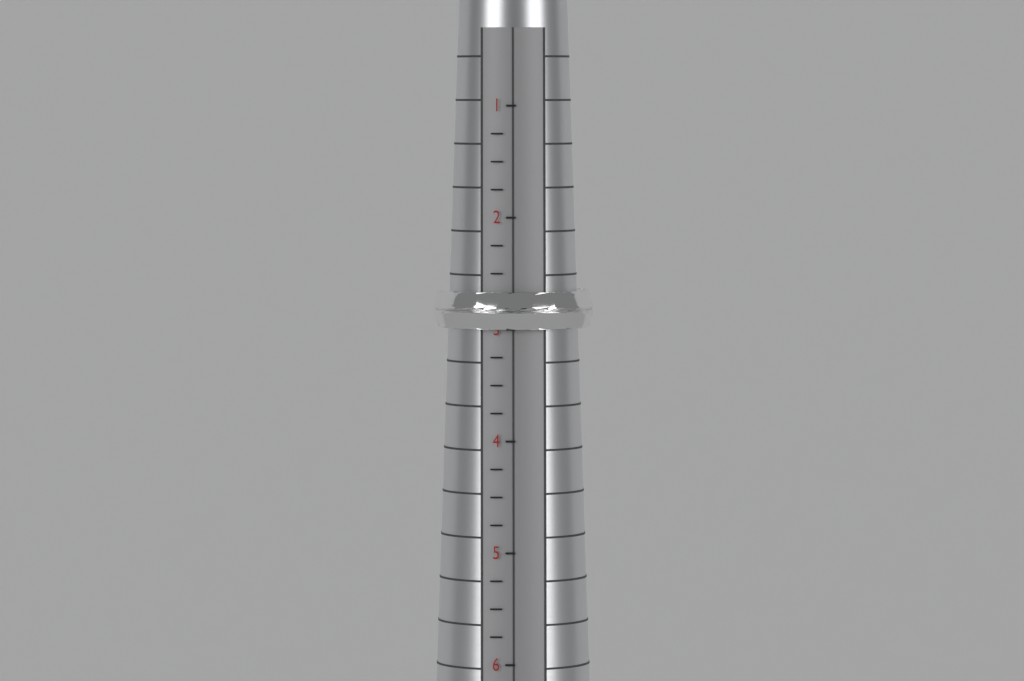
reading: 3.00 (no unit)
